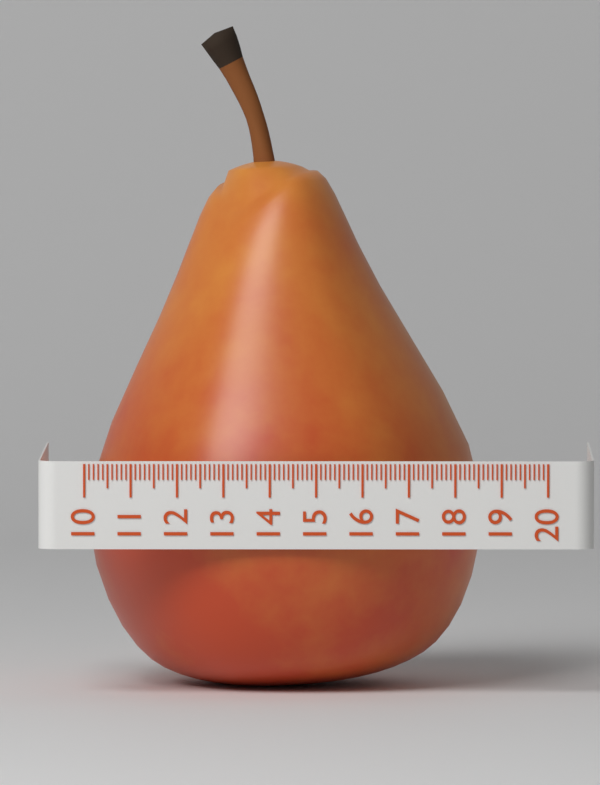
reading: 18.6 (no unit)
